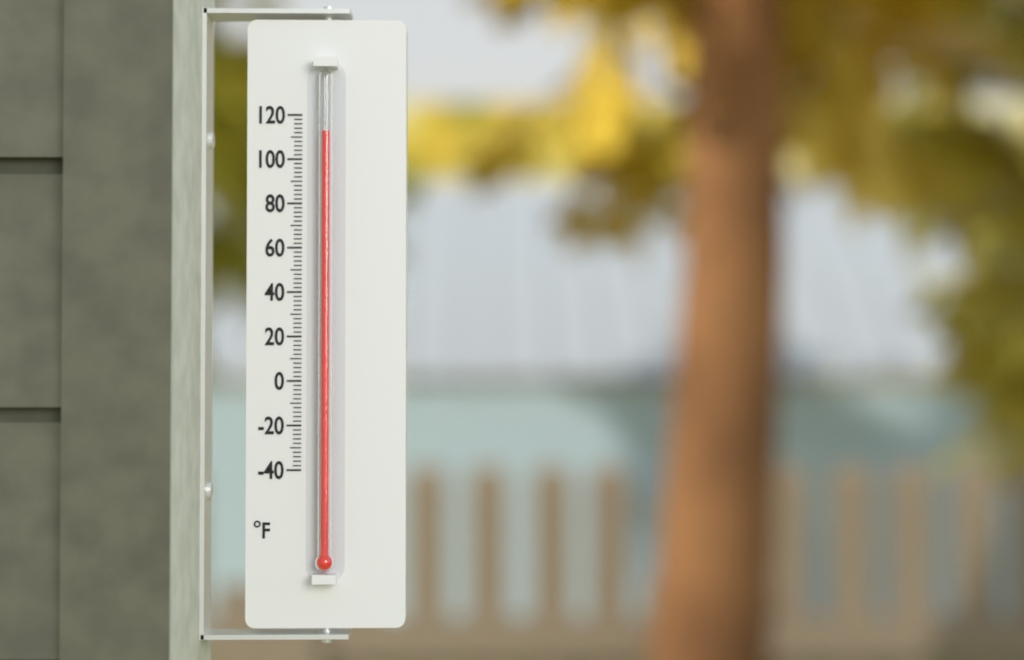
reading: 112 °F
